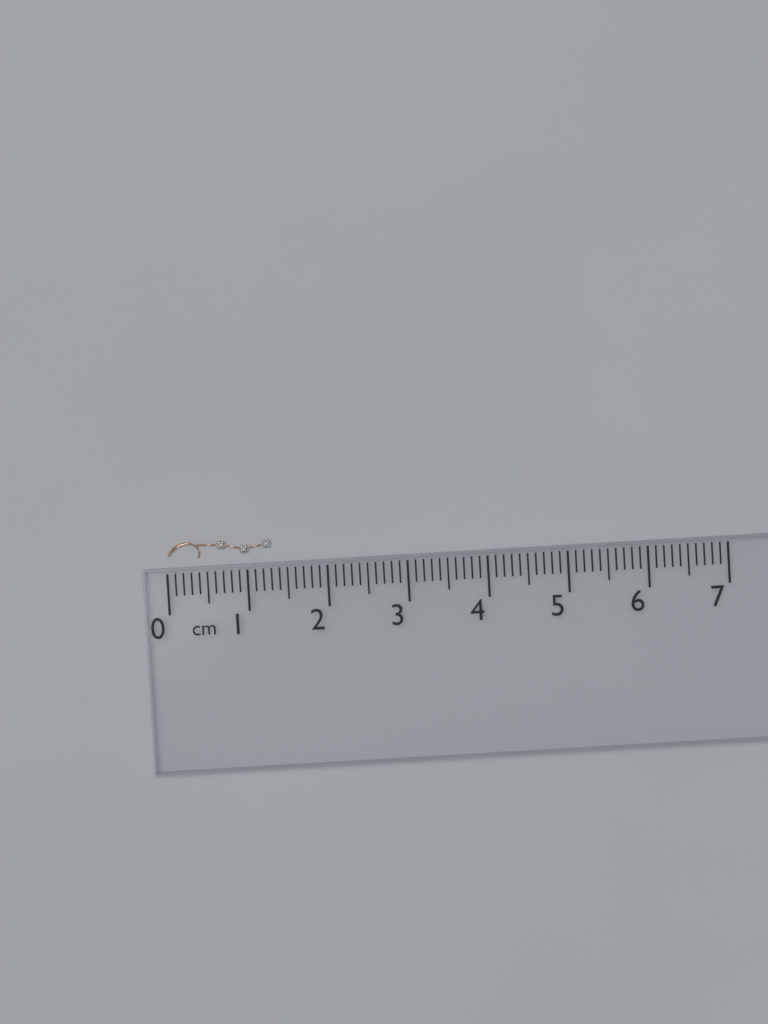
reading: 1.3 cm
